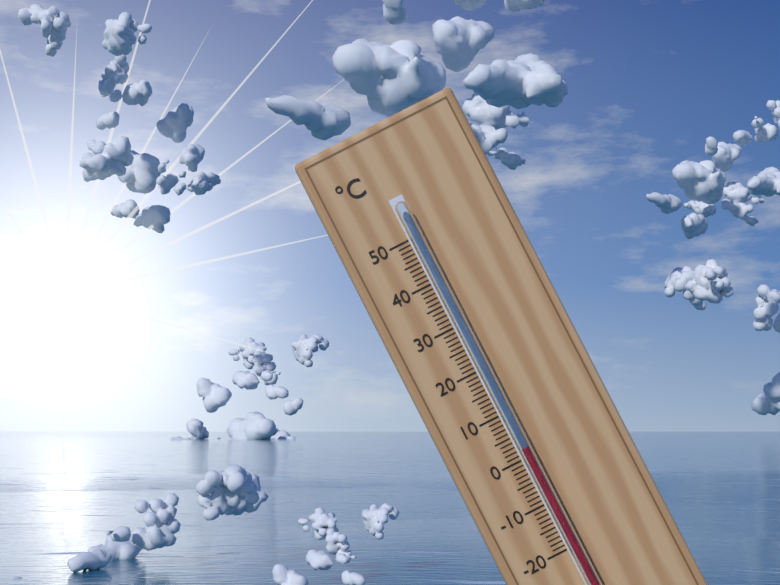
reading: 2 °C
